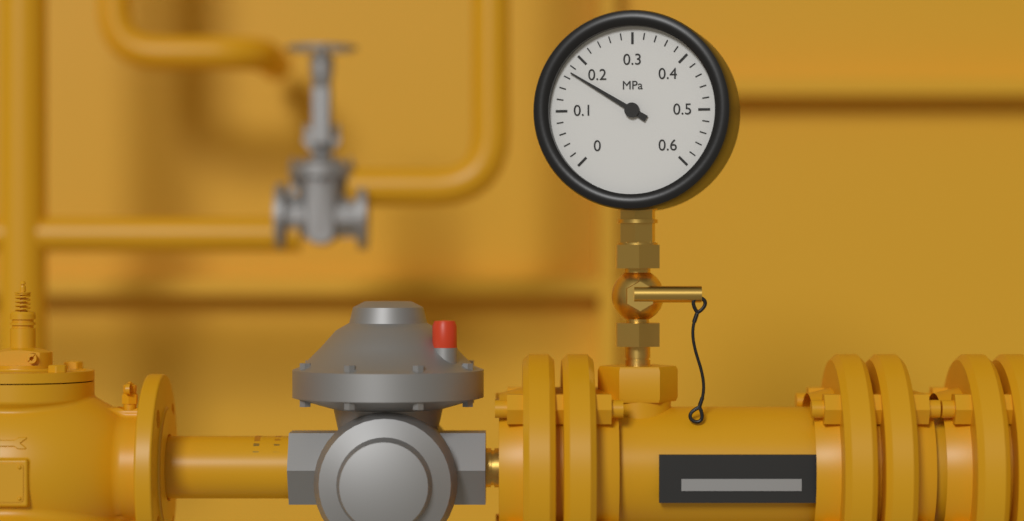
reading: 0.17 MPa
